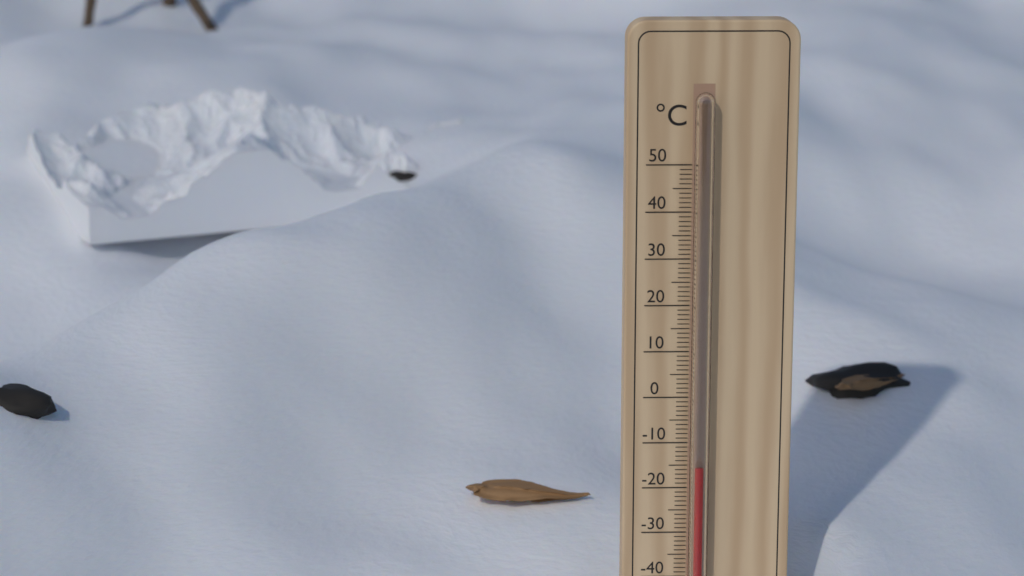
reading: -15 °C
